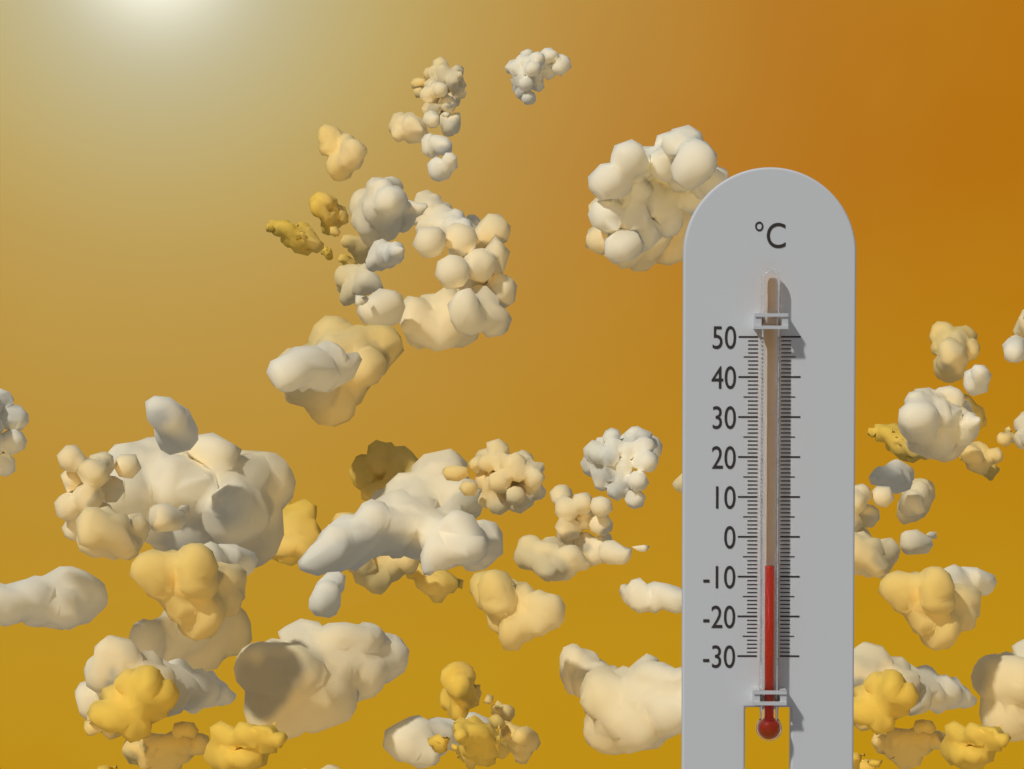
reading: -7 °C
